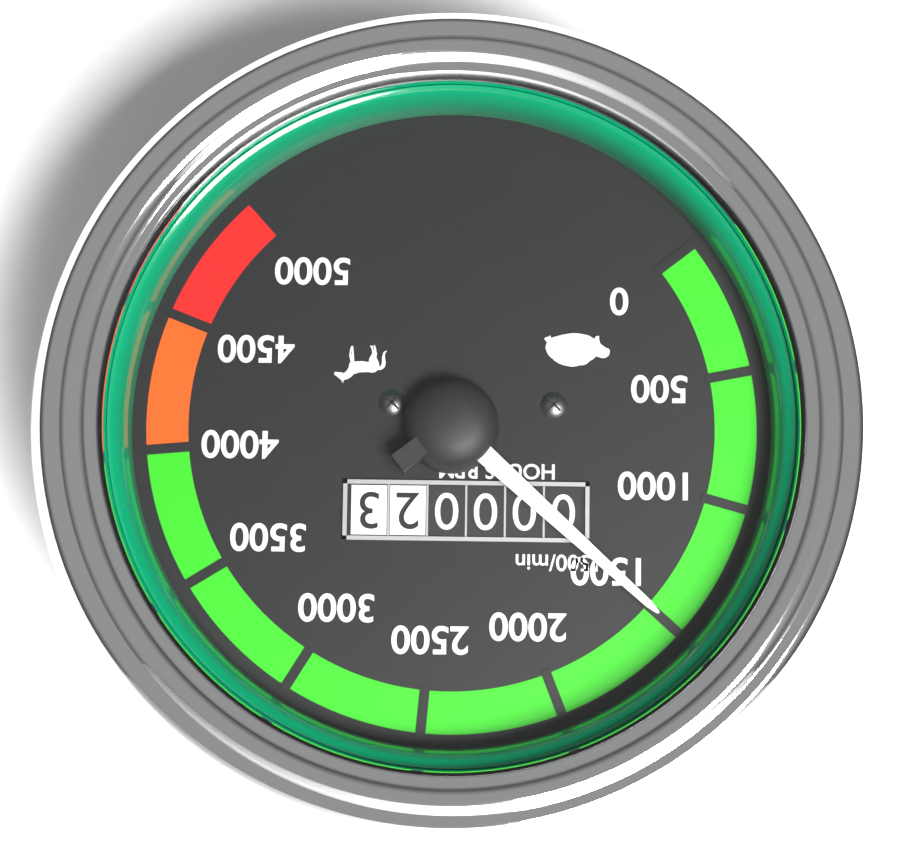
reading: 1500 RPM
